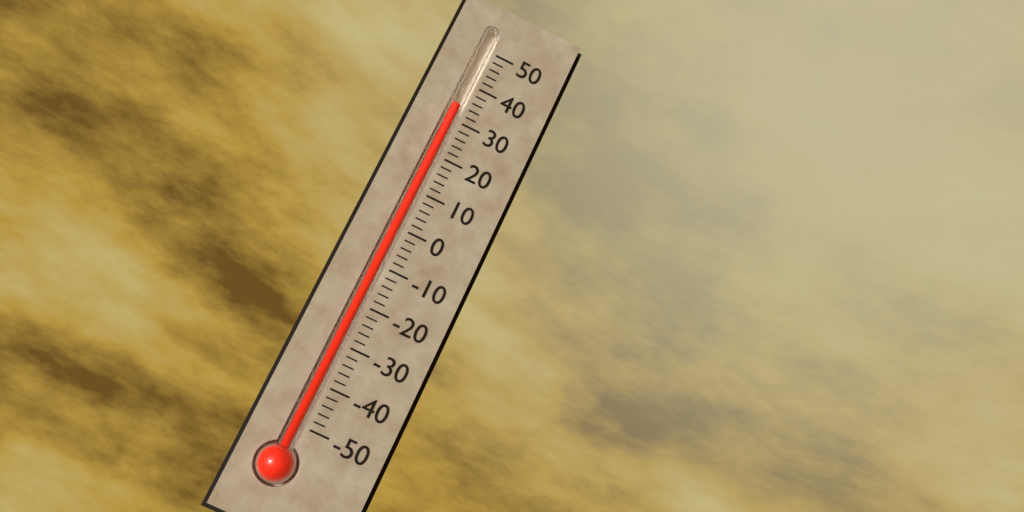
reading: 34 (no unit)
